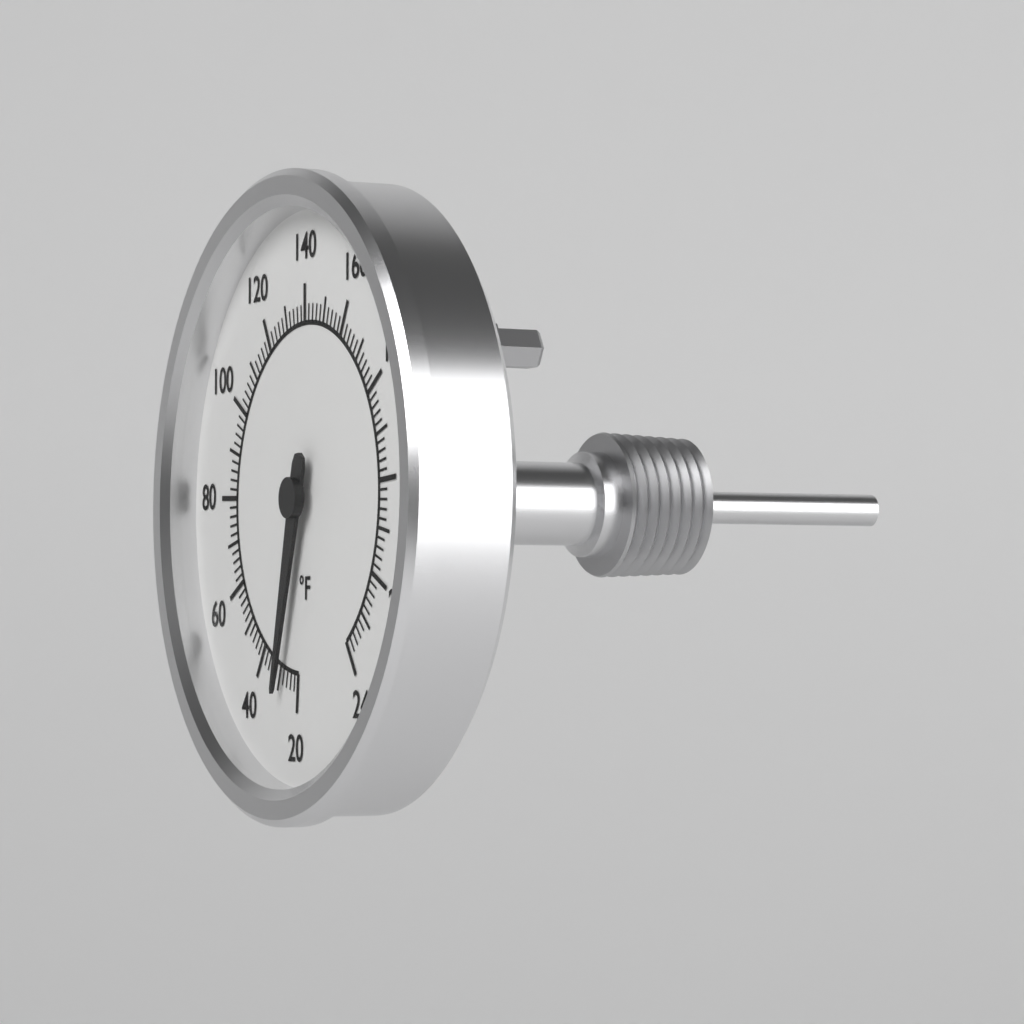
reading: 28 °F
